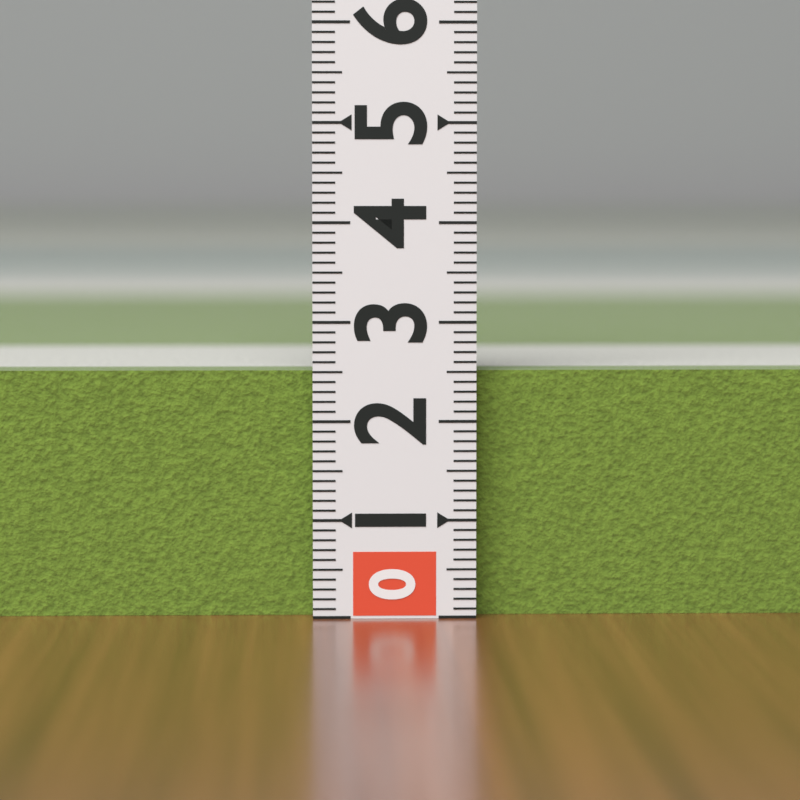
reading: 2.5 (no unit)
